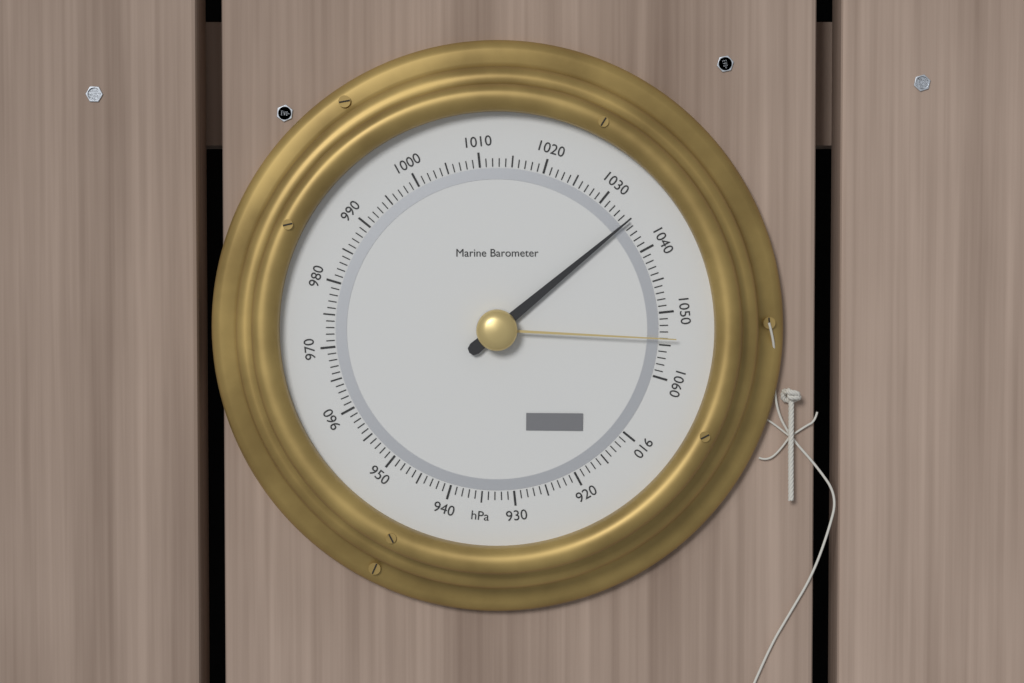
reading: 1035 hPa
